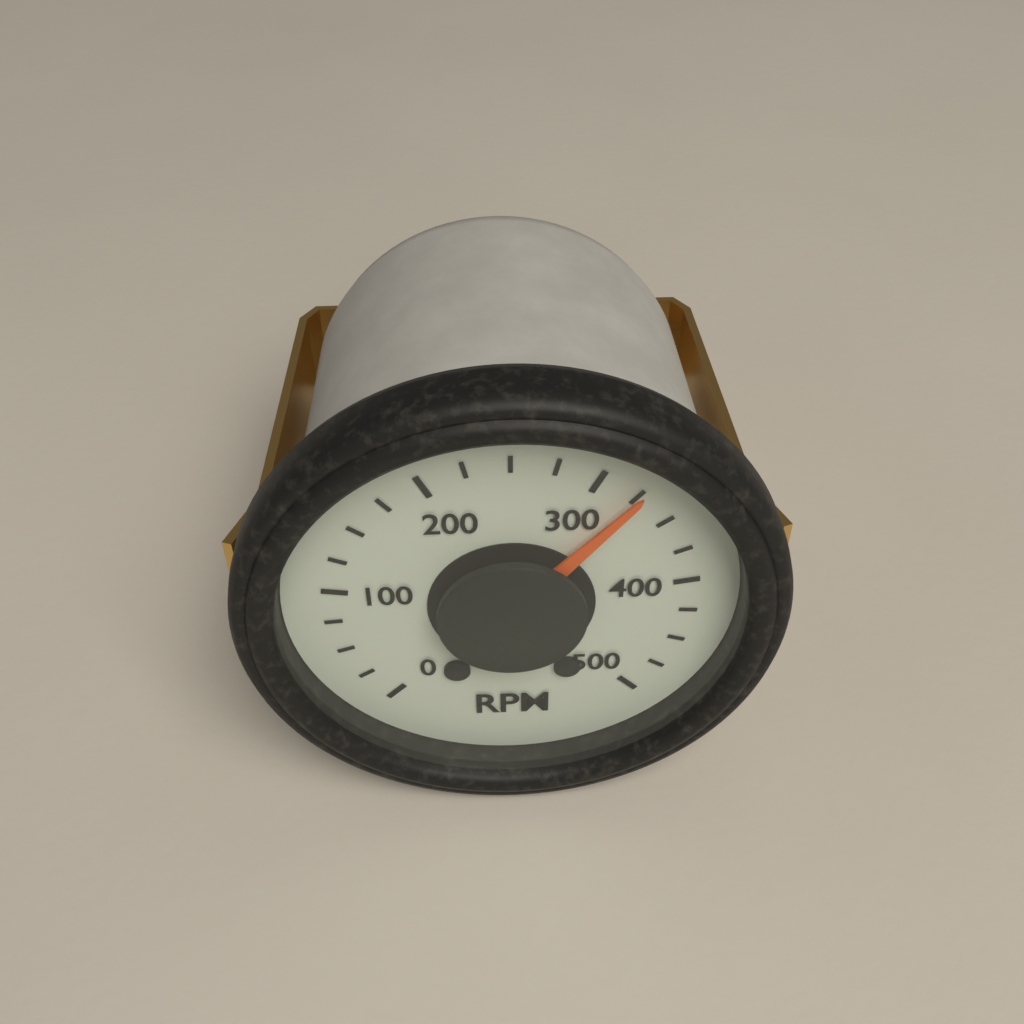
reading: 325 RPM
